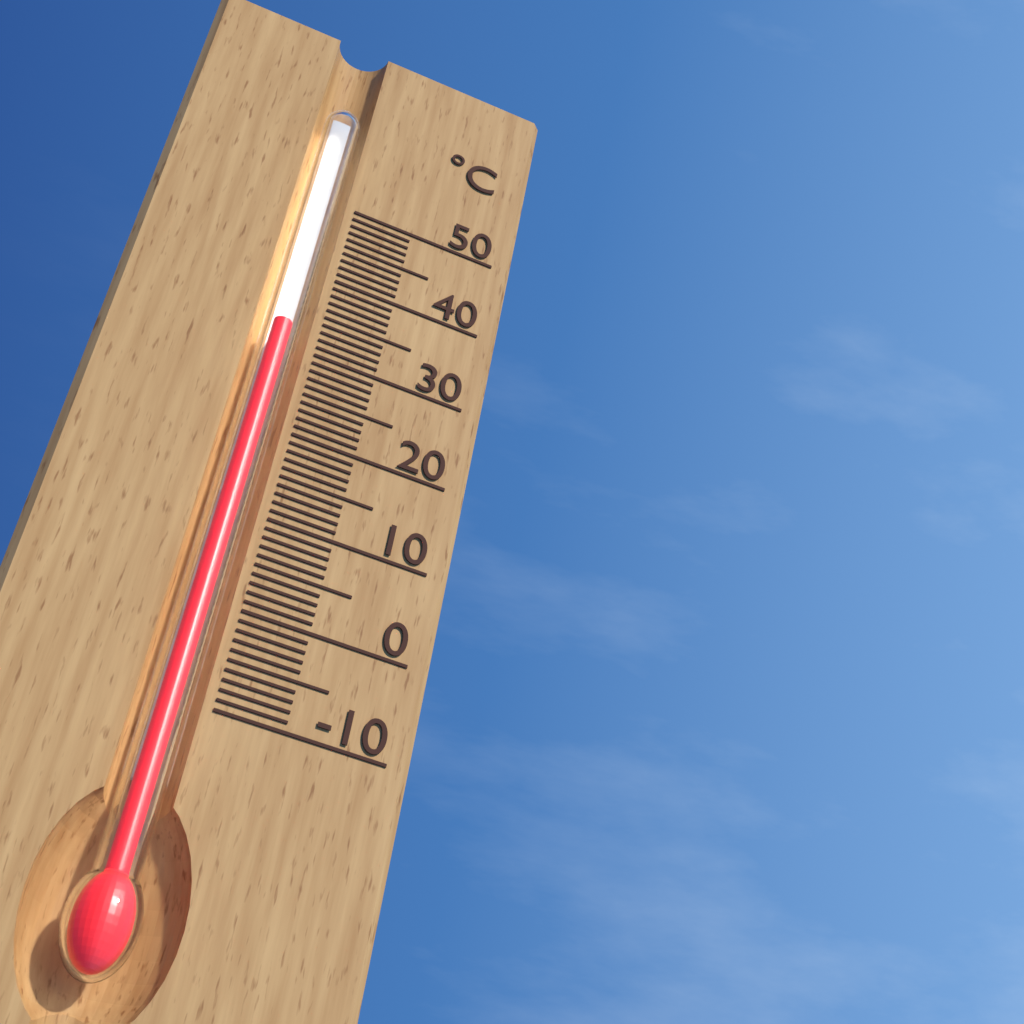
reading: 32 °C
